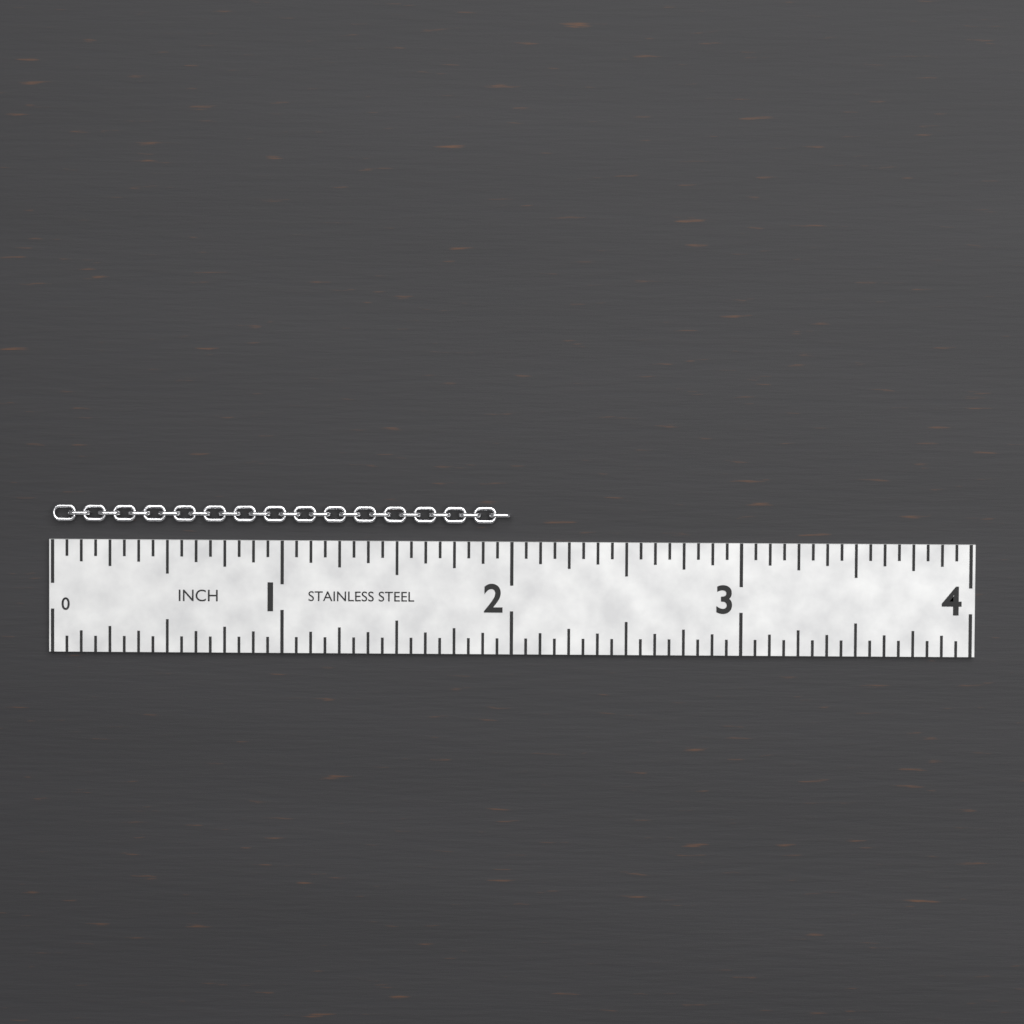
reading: 2.0000 in
